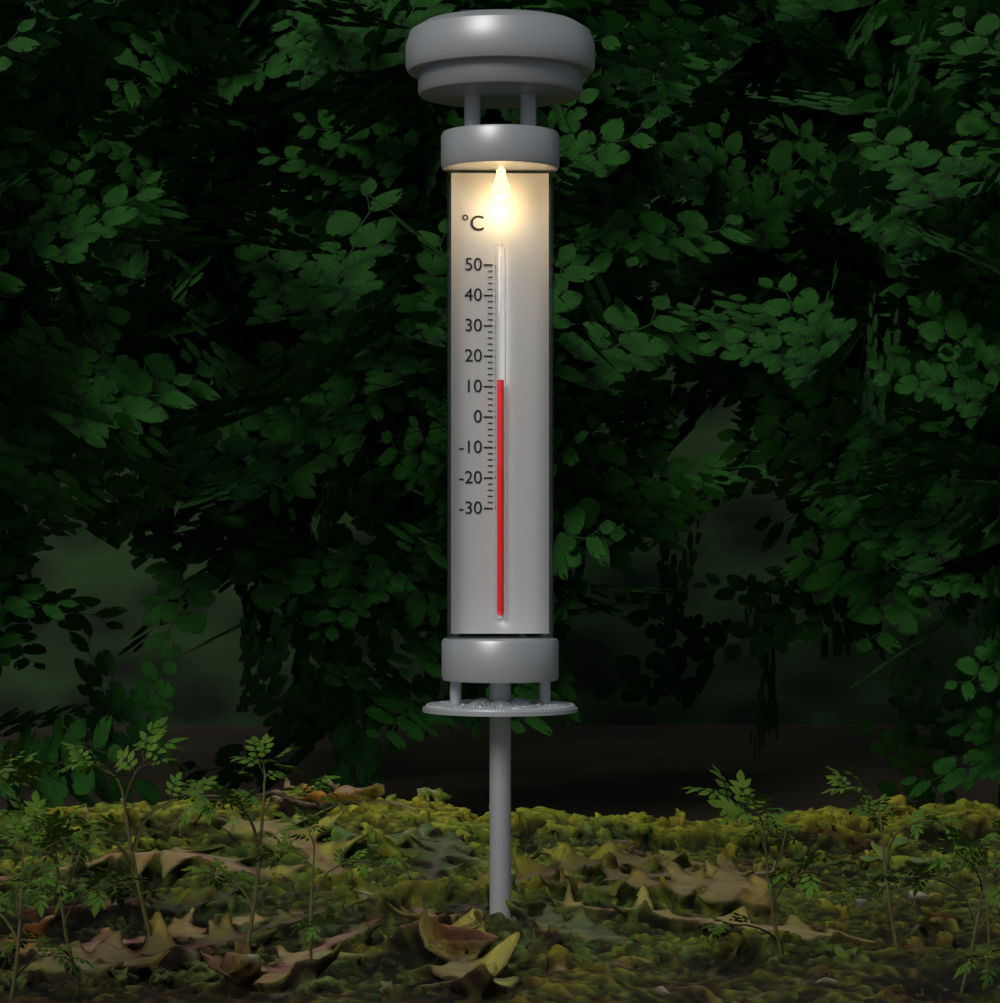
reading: 12 °C
